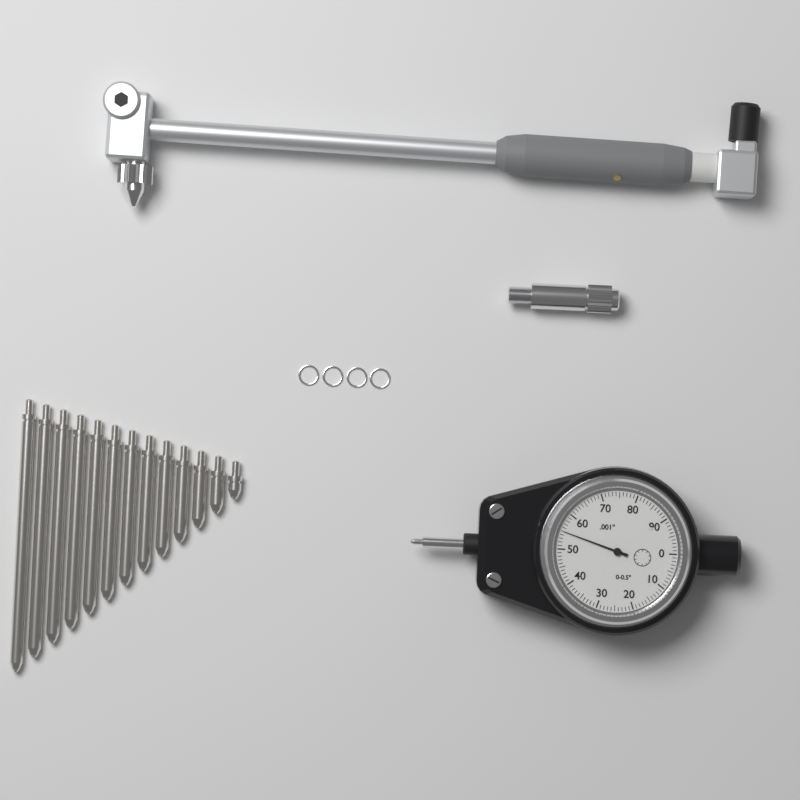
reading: 0.055 in
